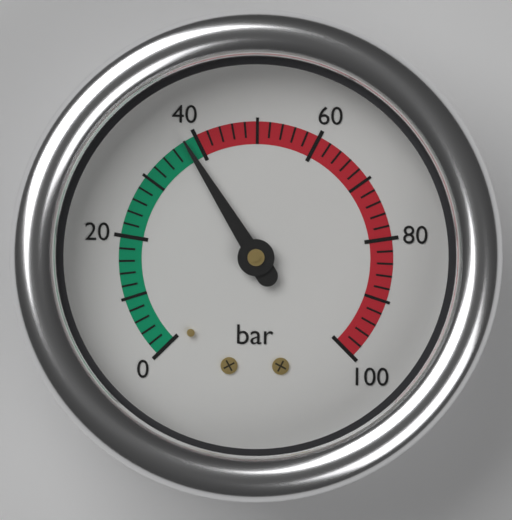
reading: 38 bar
